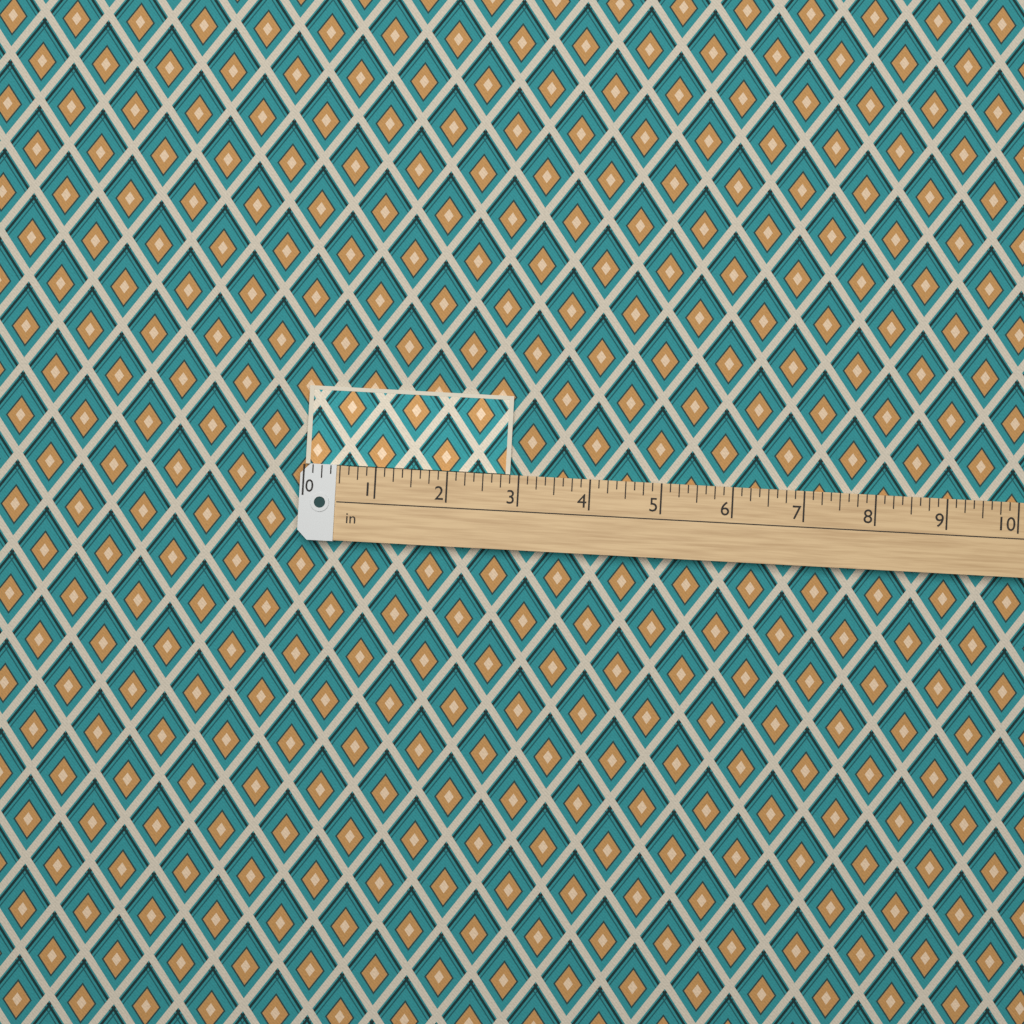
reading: 2.875 in
